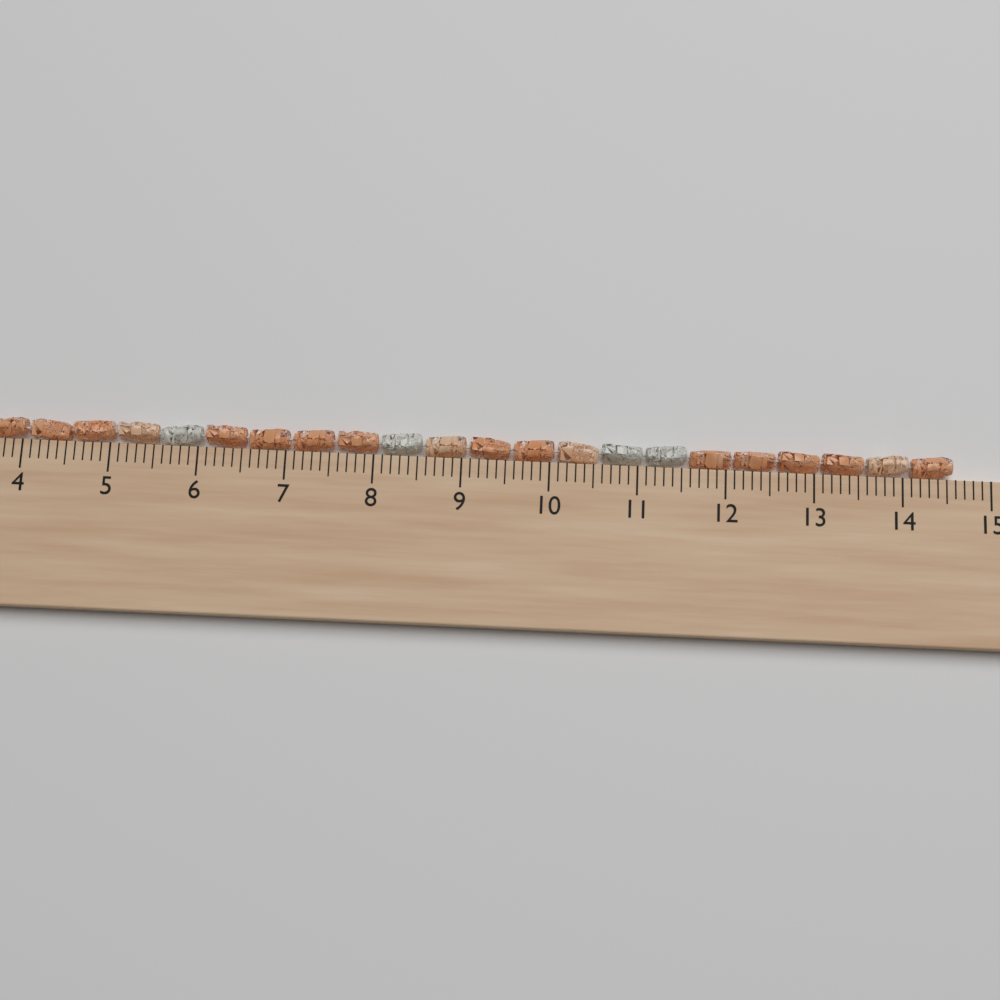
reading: 14.6 cm
